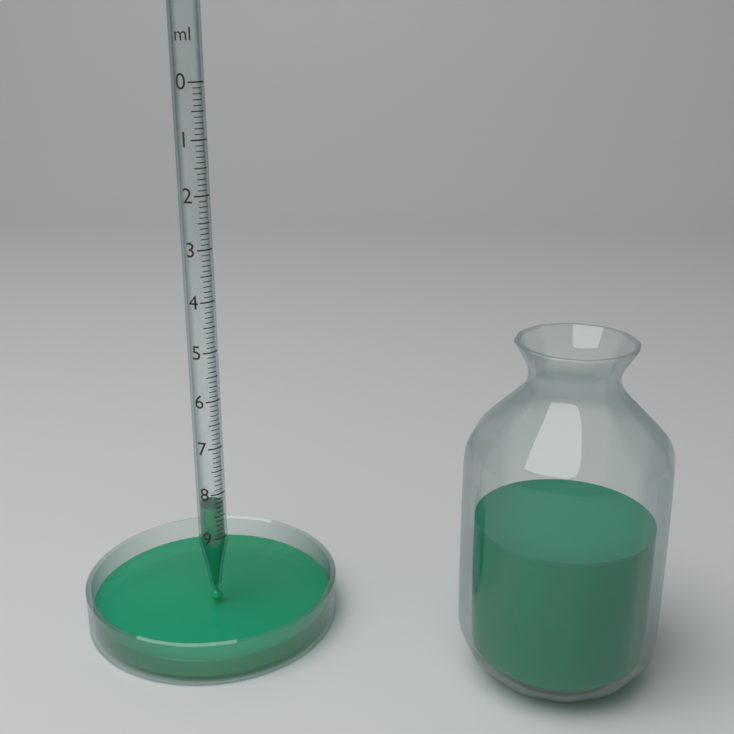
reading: 8.3 ml
